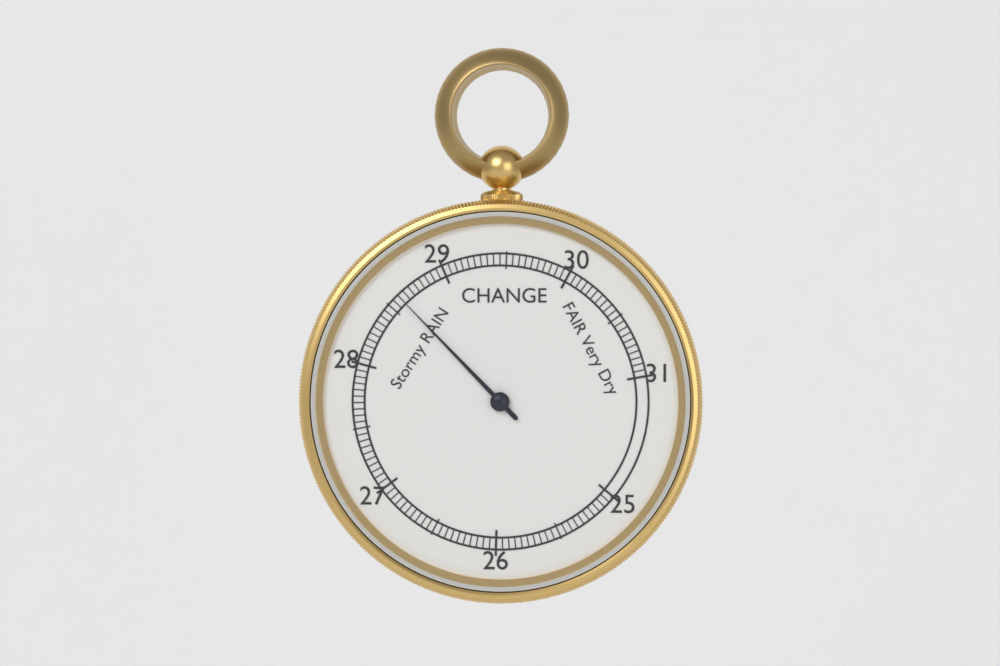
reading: 28.60 inHg
